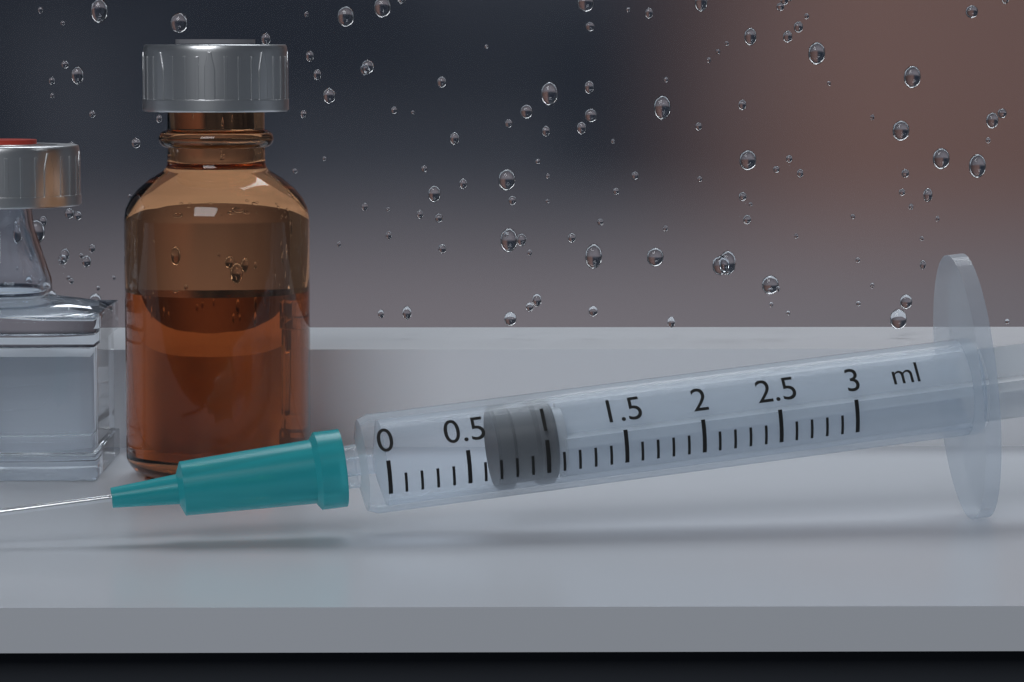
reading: 0.7 ml
